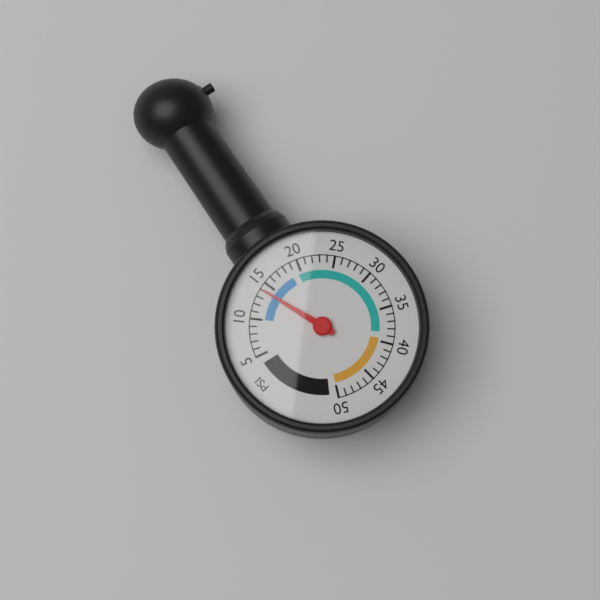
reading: 14 psi
